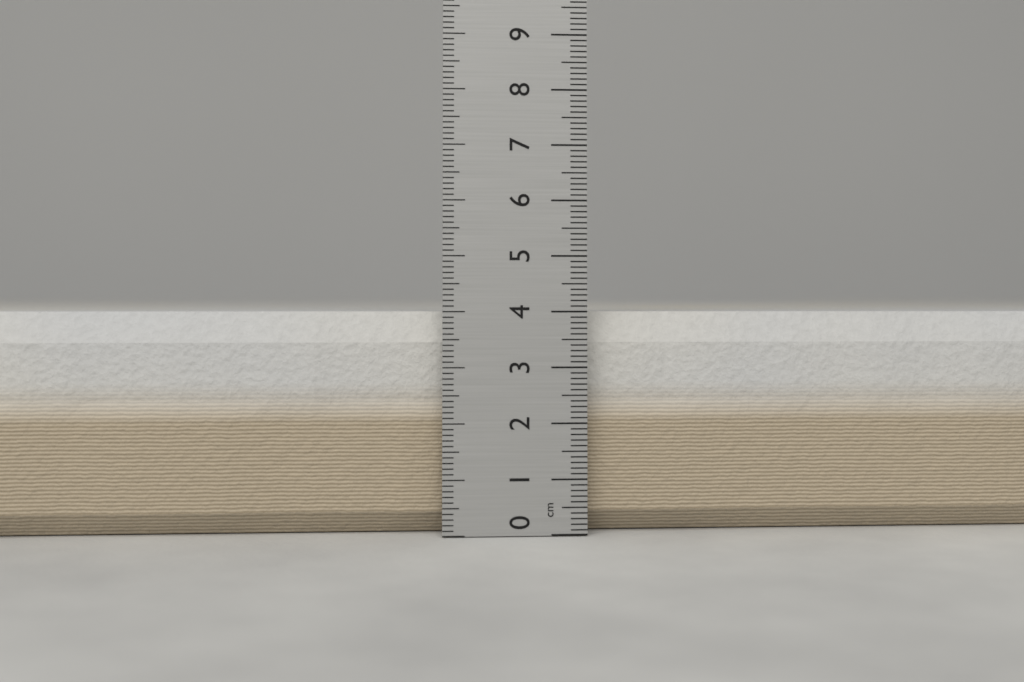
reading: 4.0 cm
